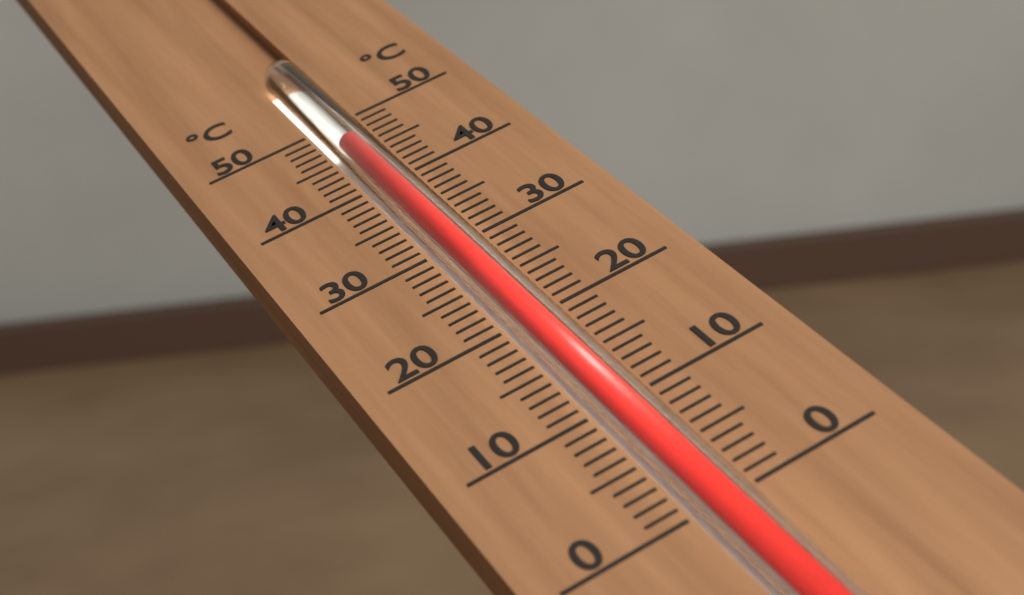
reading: 46 °C
